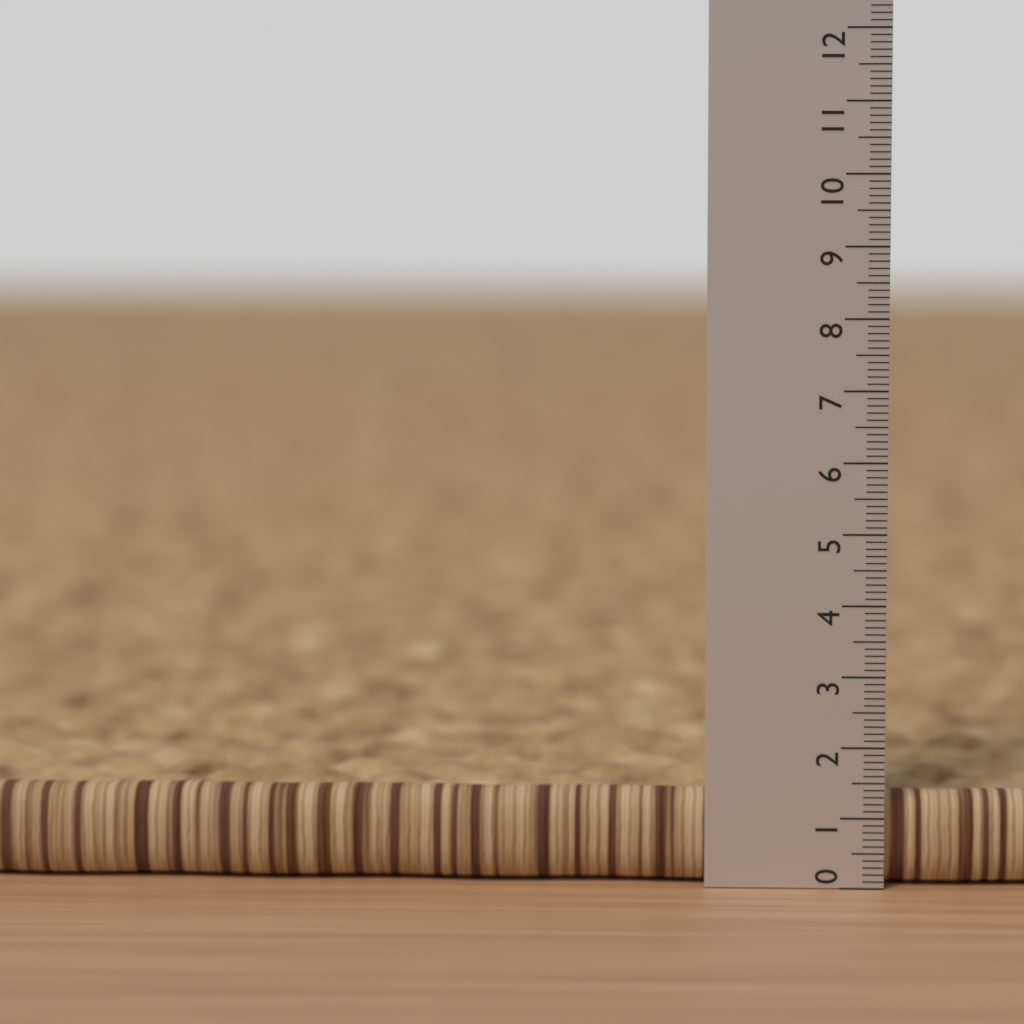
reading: 1.3 (no unit)
